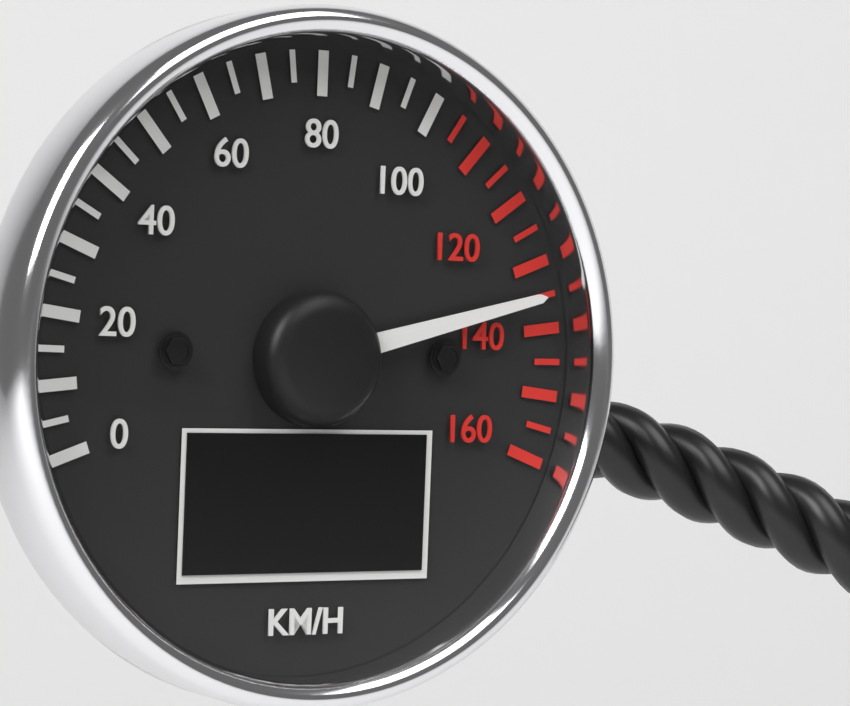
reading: 135 km/h
